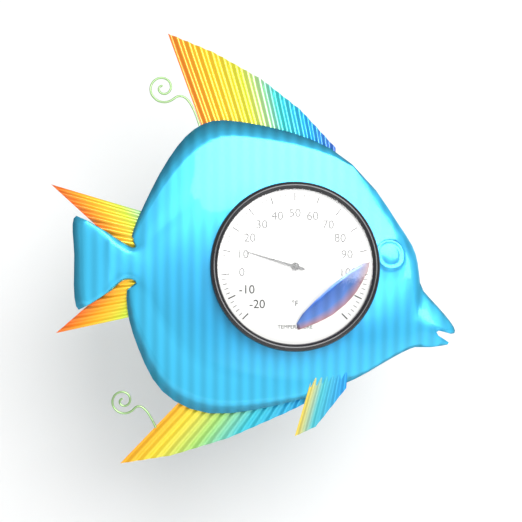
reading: 12 °F
